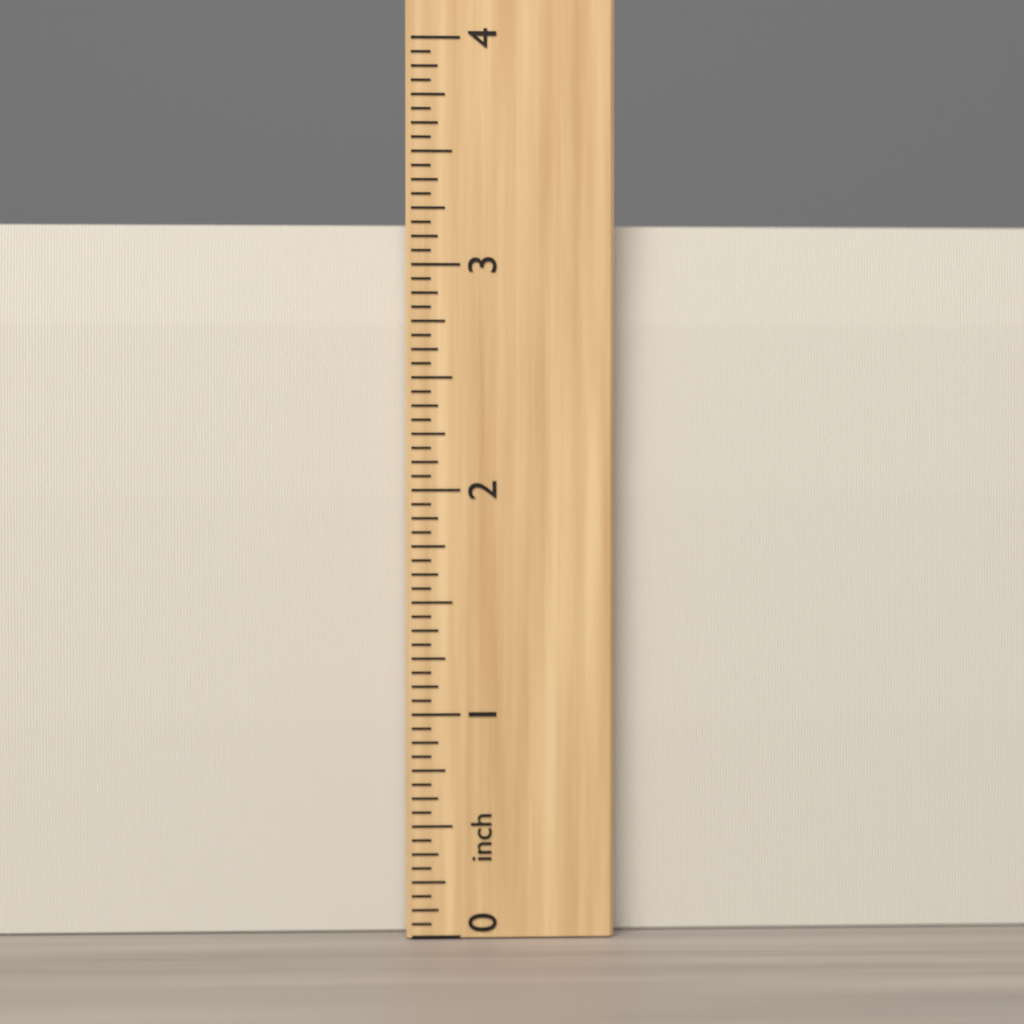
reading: 3.1875 inch
